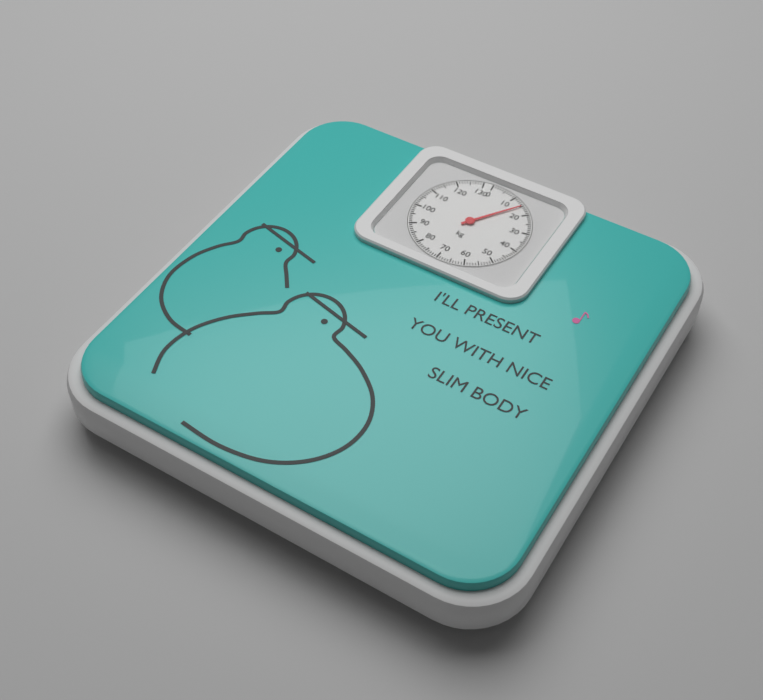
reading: 15 kg
